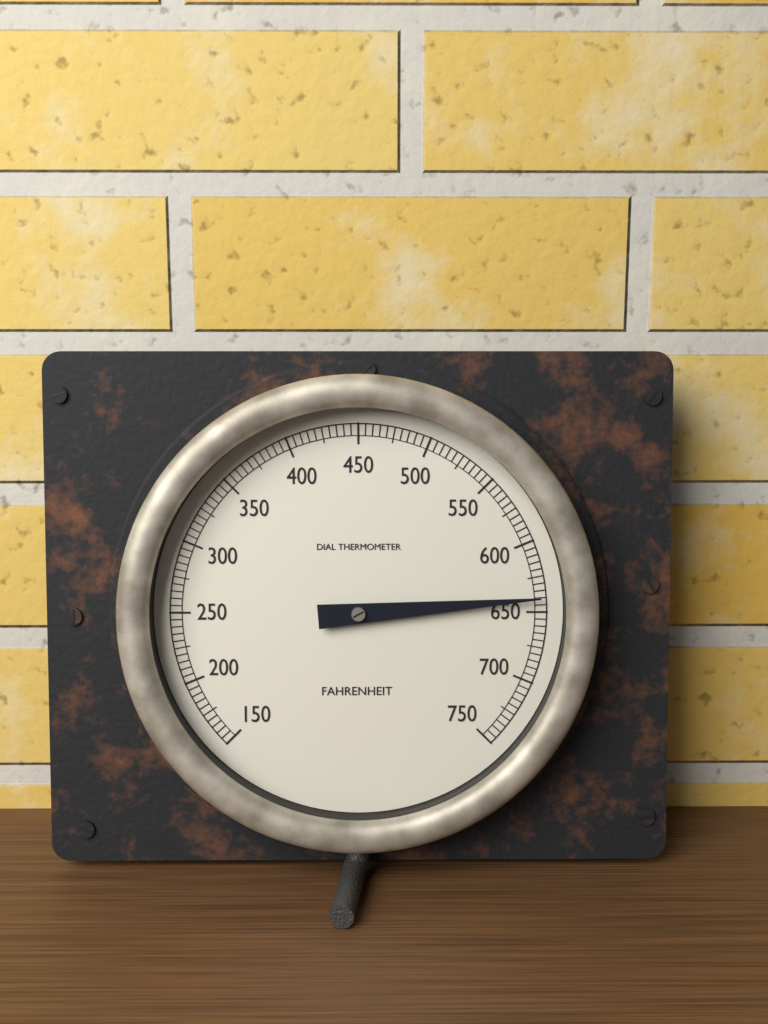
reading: 640 °F
